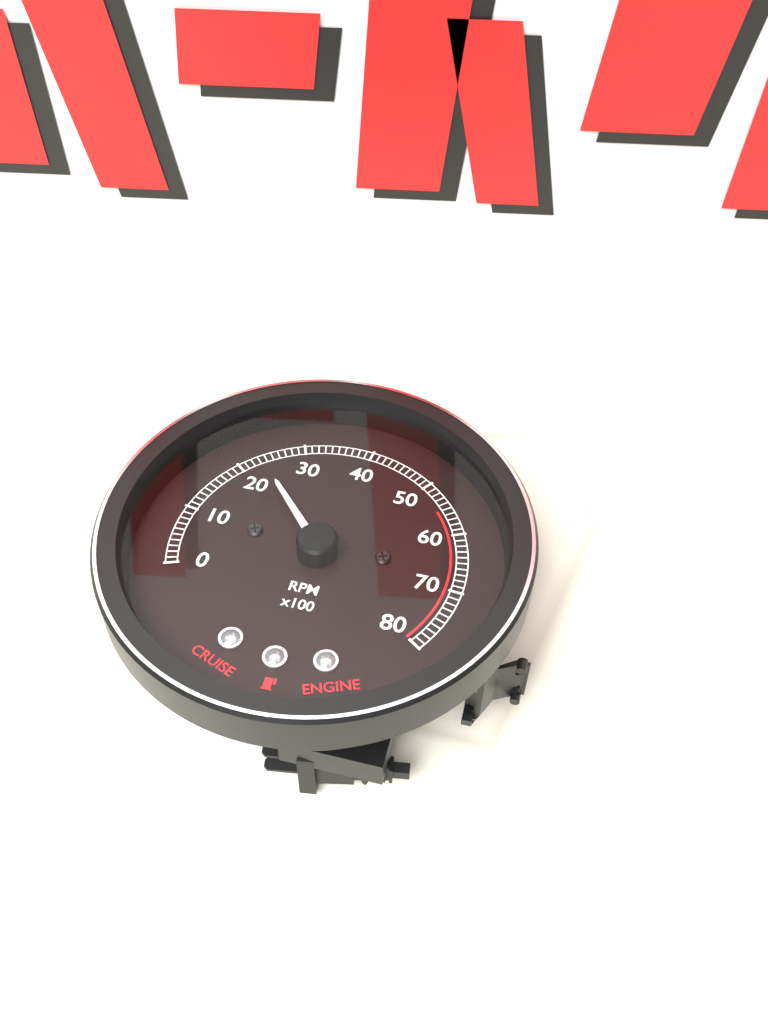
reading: 2300 RPM
